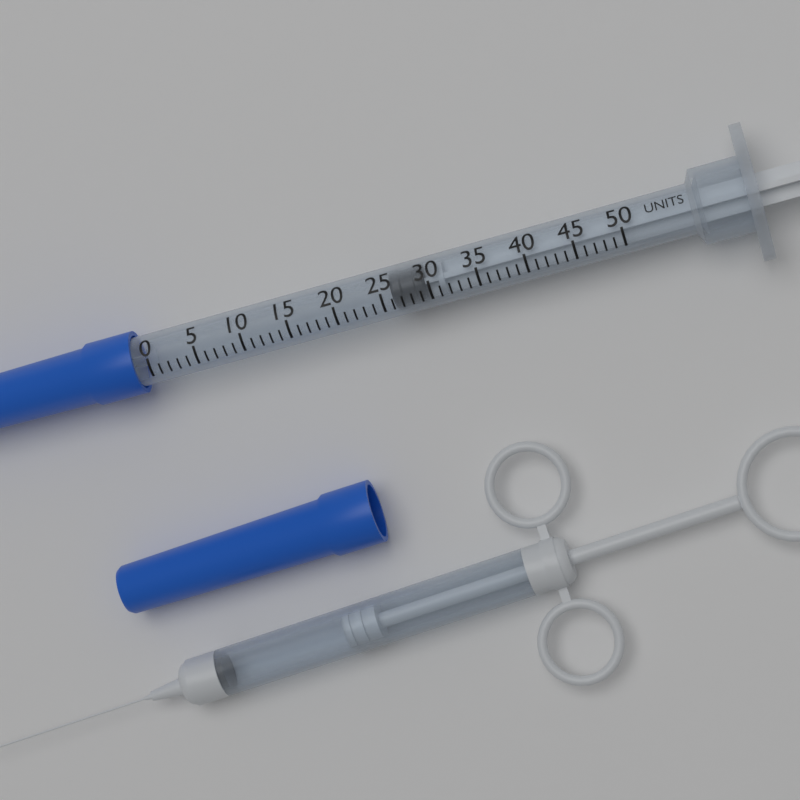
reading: 26 units
